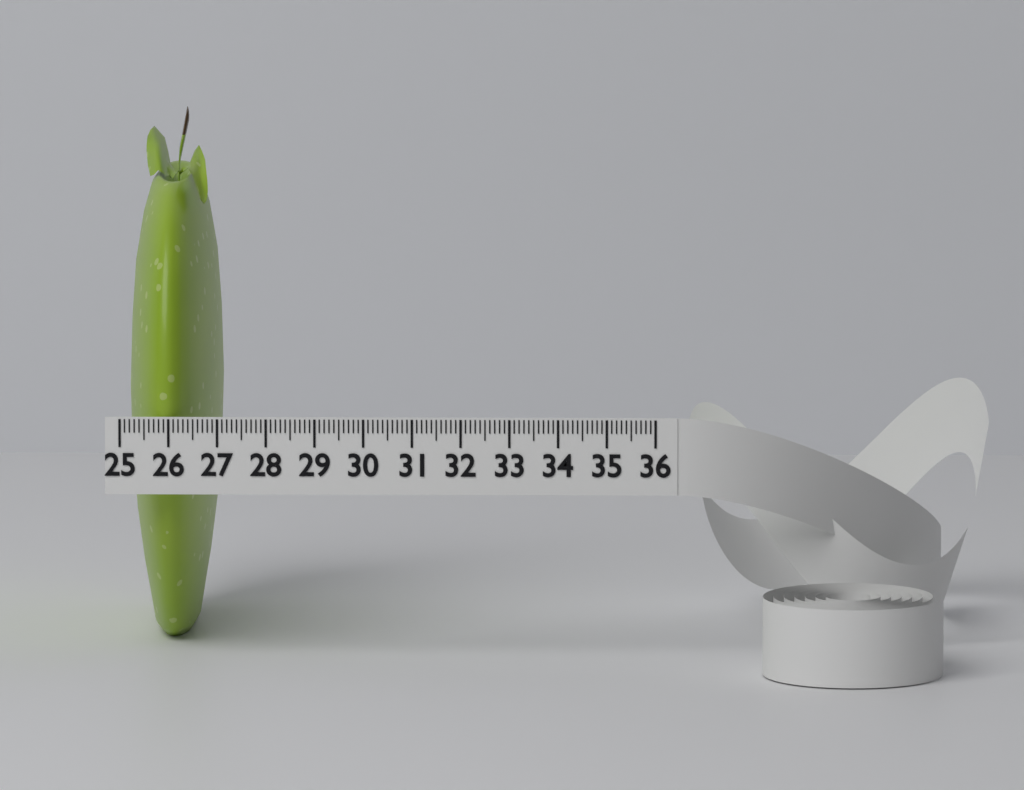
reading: 26.9 (no unit)
